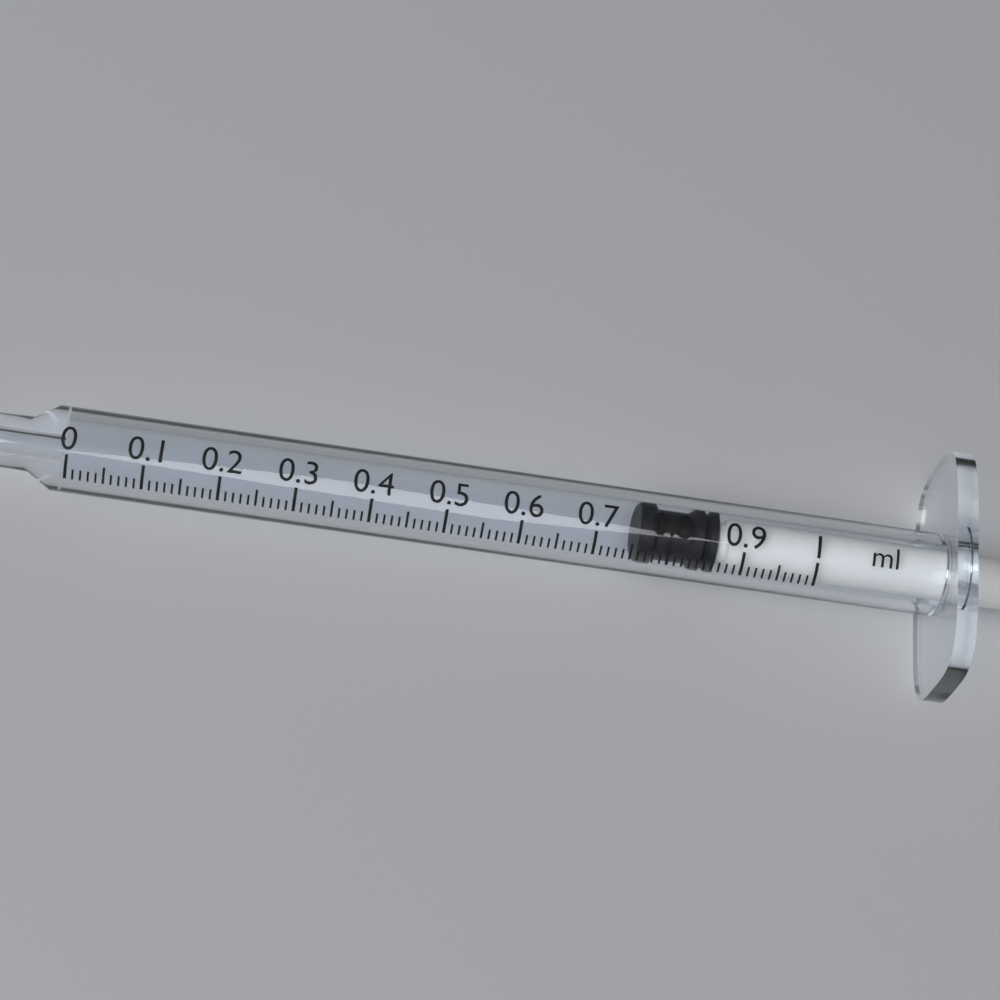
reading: 0.76 ml
